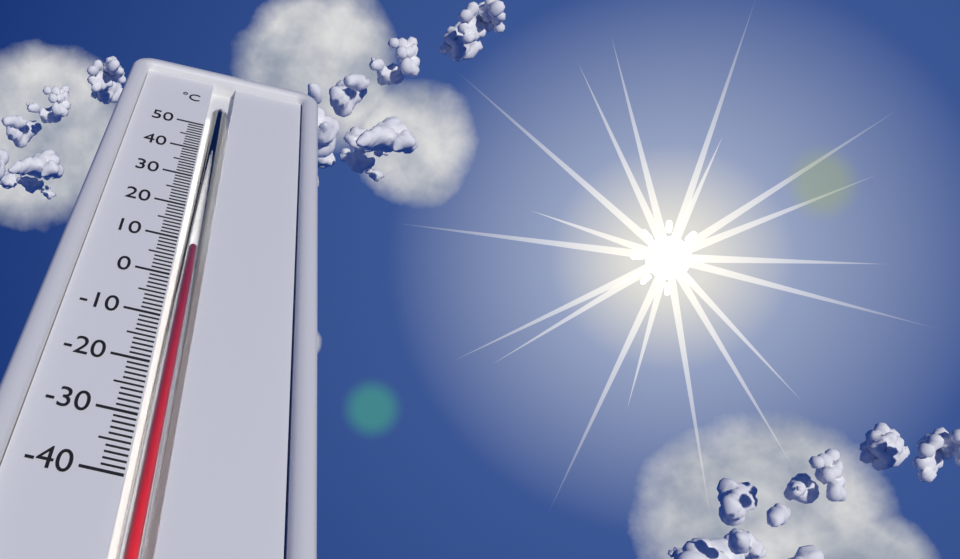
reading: 8 °C
